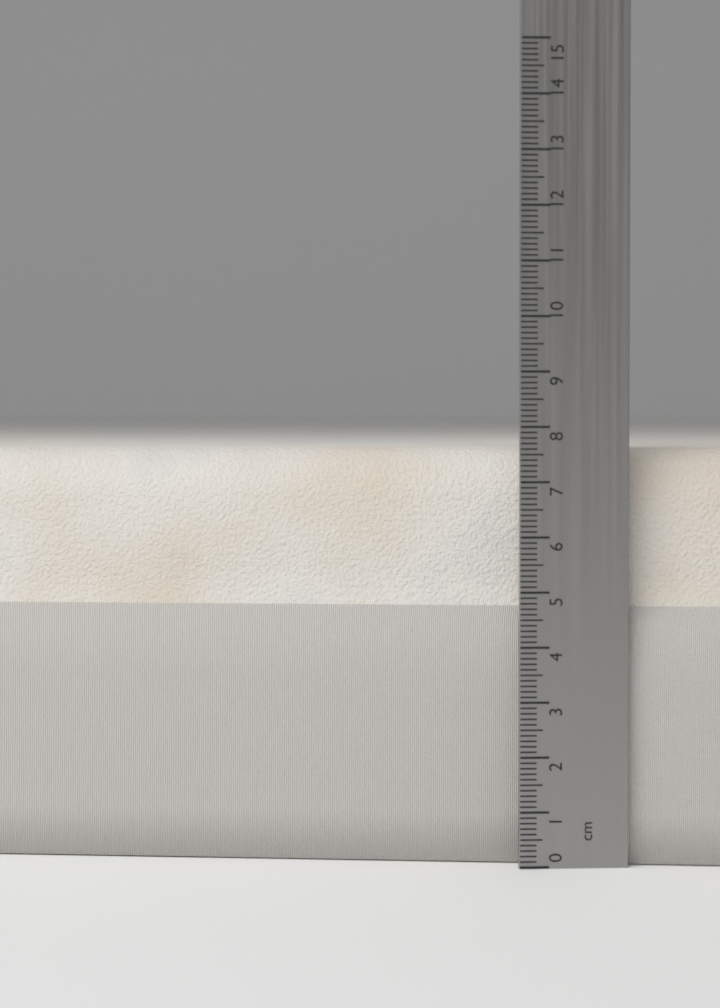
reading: 7.6 cm
